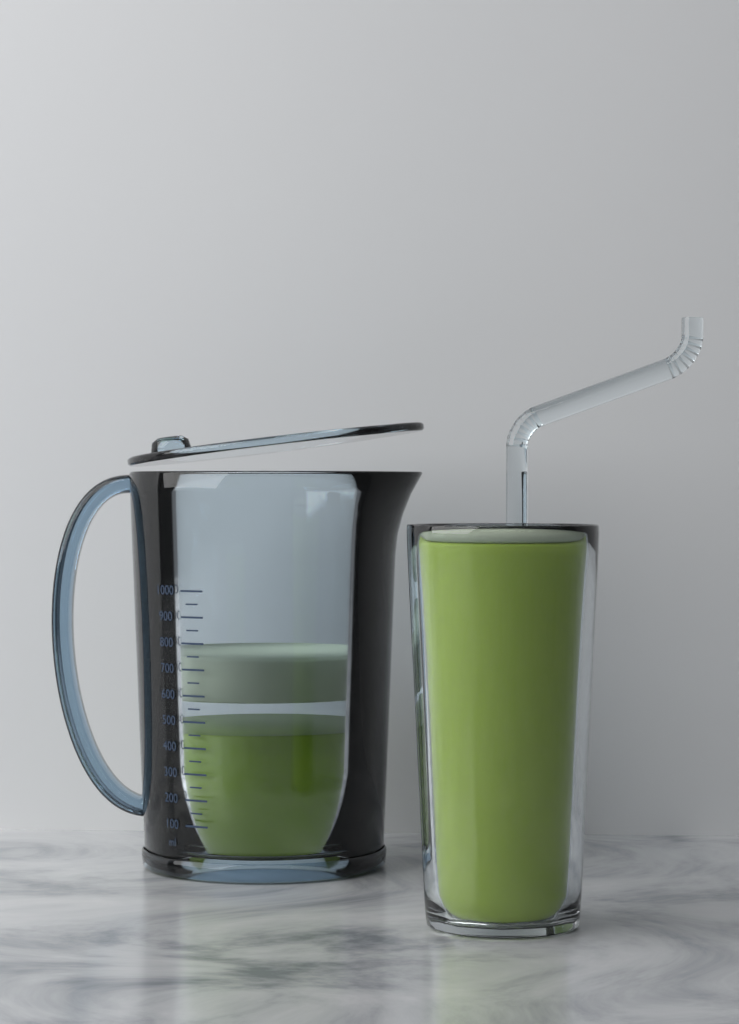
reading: 450 ml
